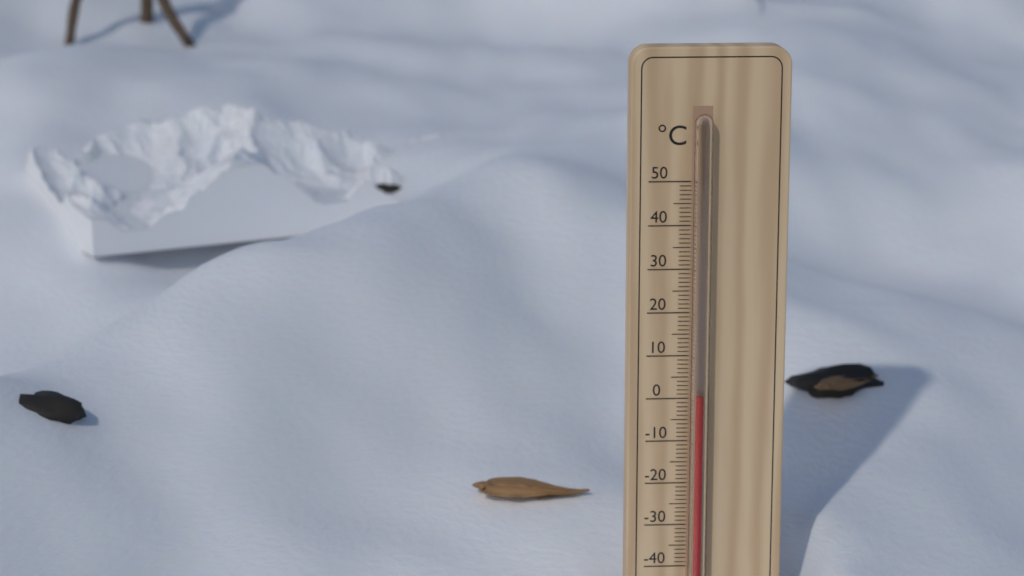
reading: 1 °C
